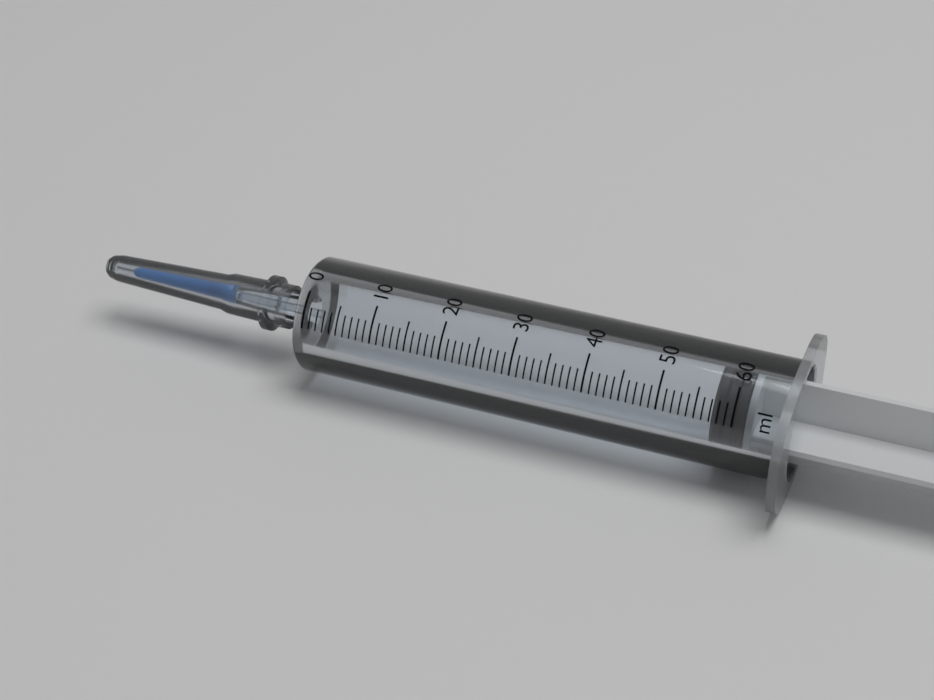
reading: 57 ml
